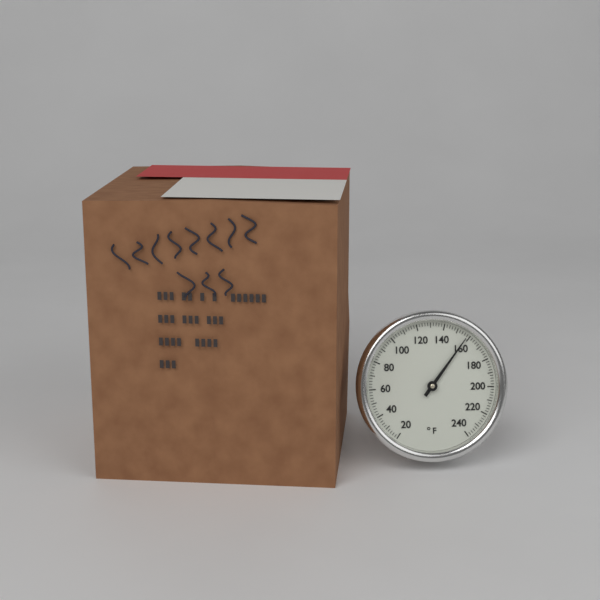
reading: 158 °F
